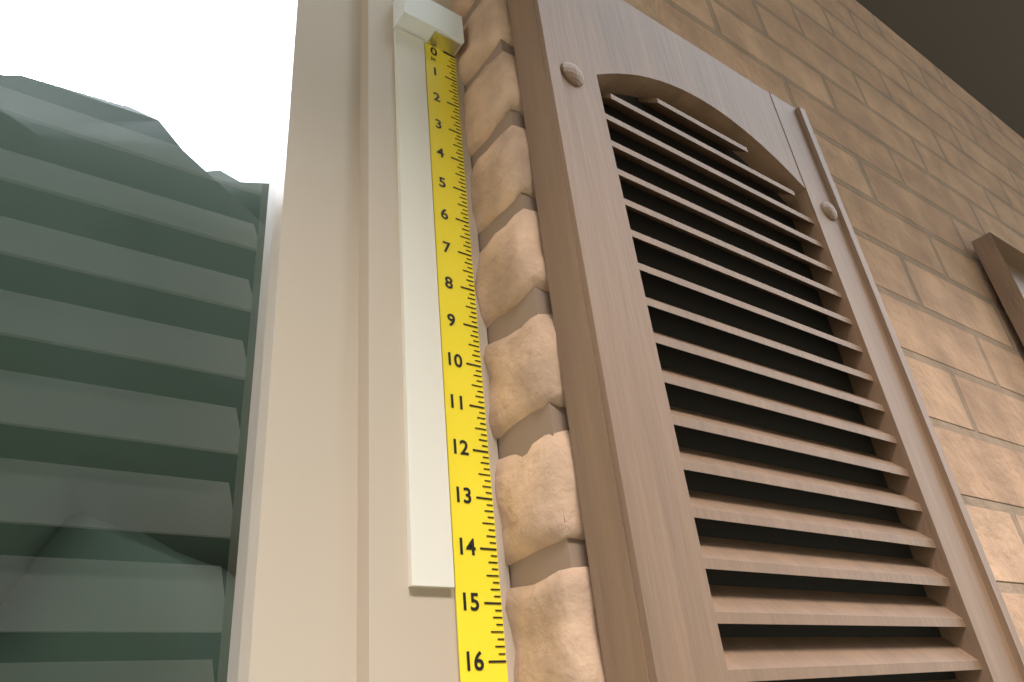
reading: 14.750 in
